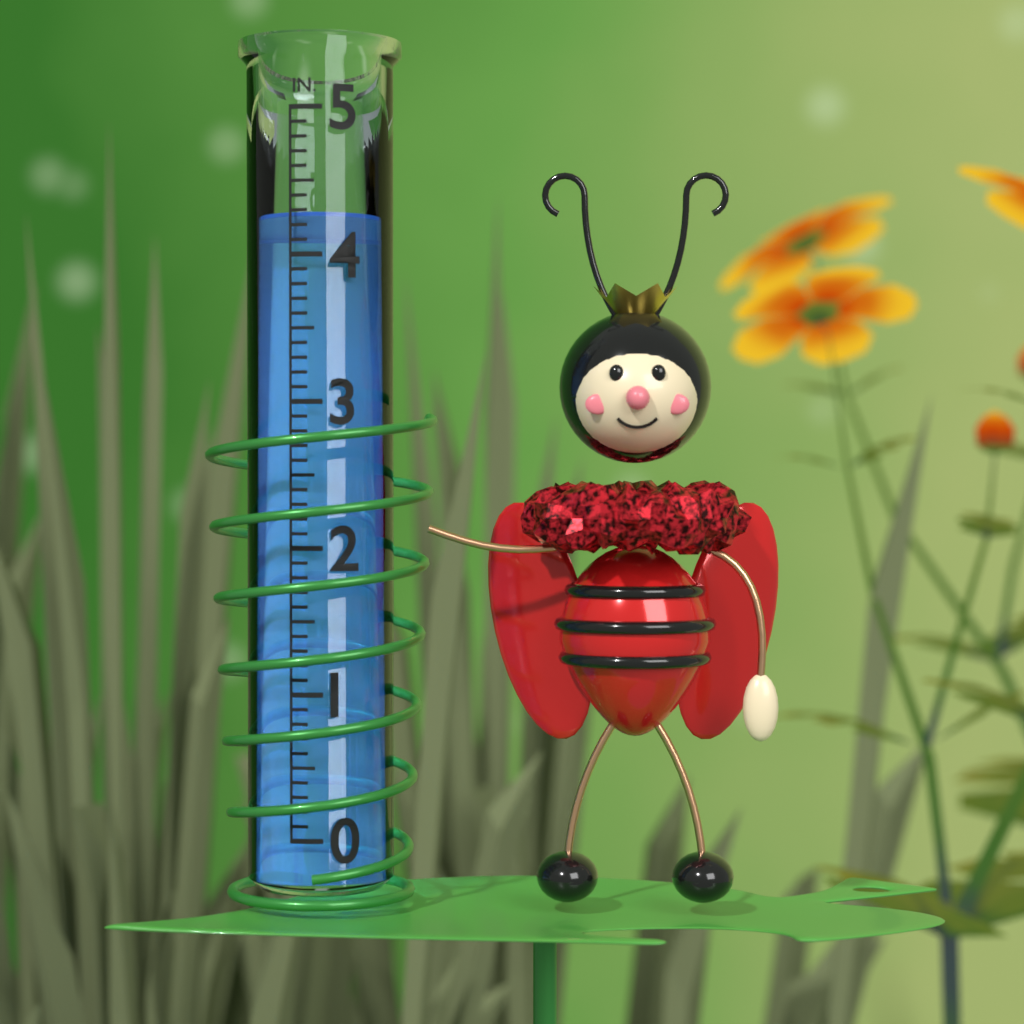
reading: 4.3 in
